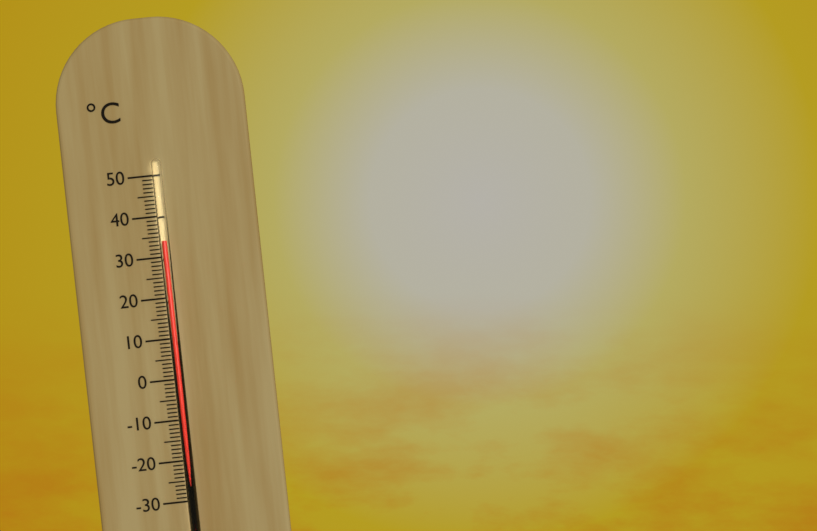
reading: 34 °C
